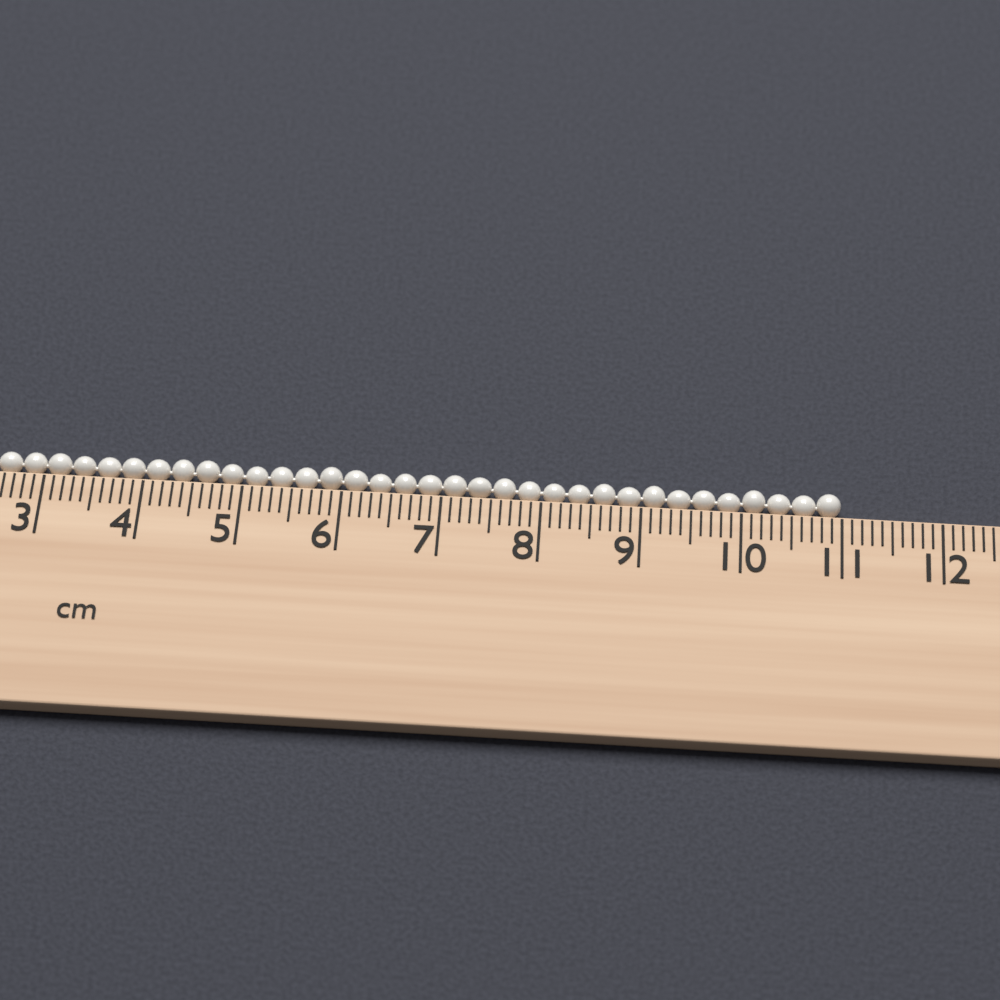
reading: 11.0 cm
